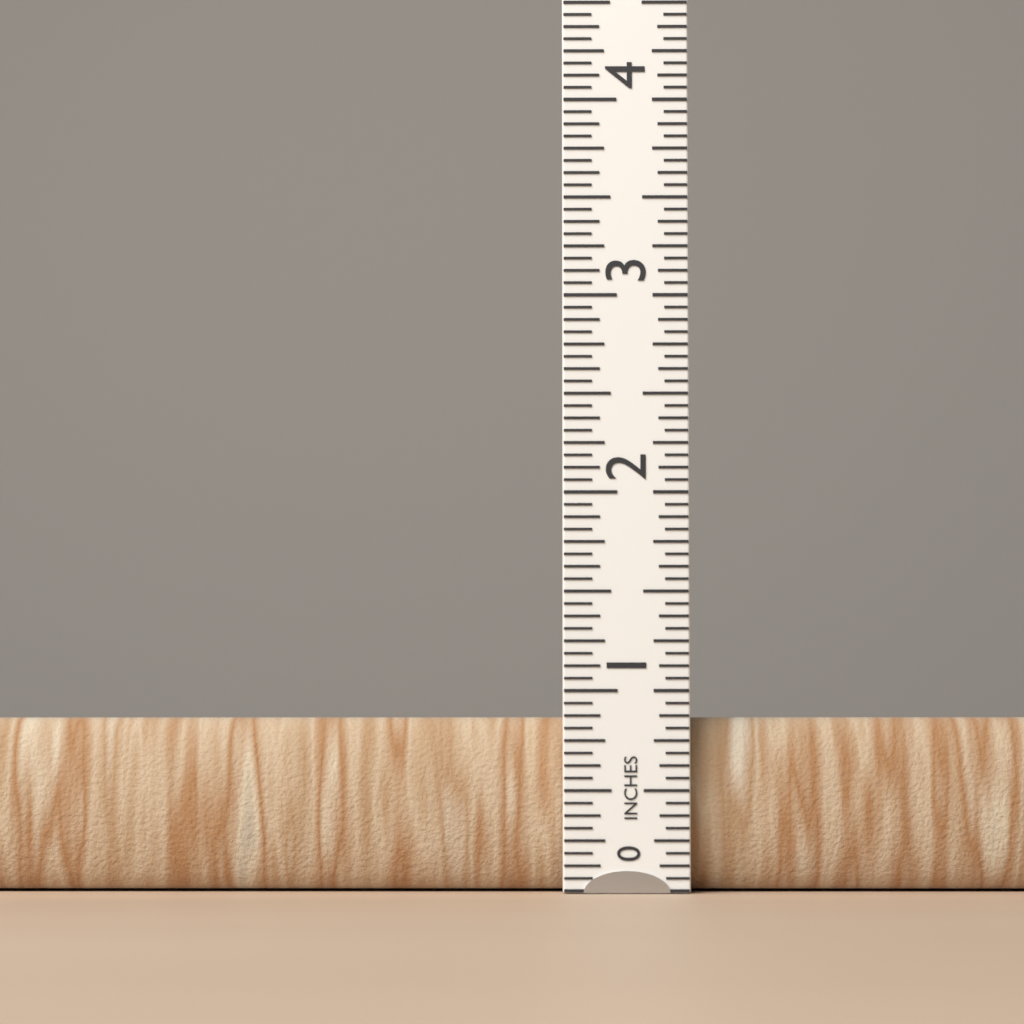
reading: 0.8750 in
